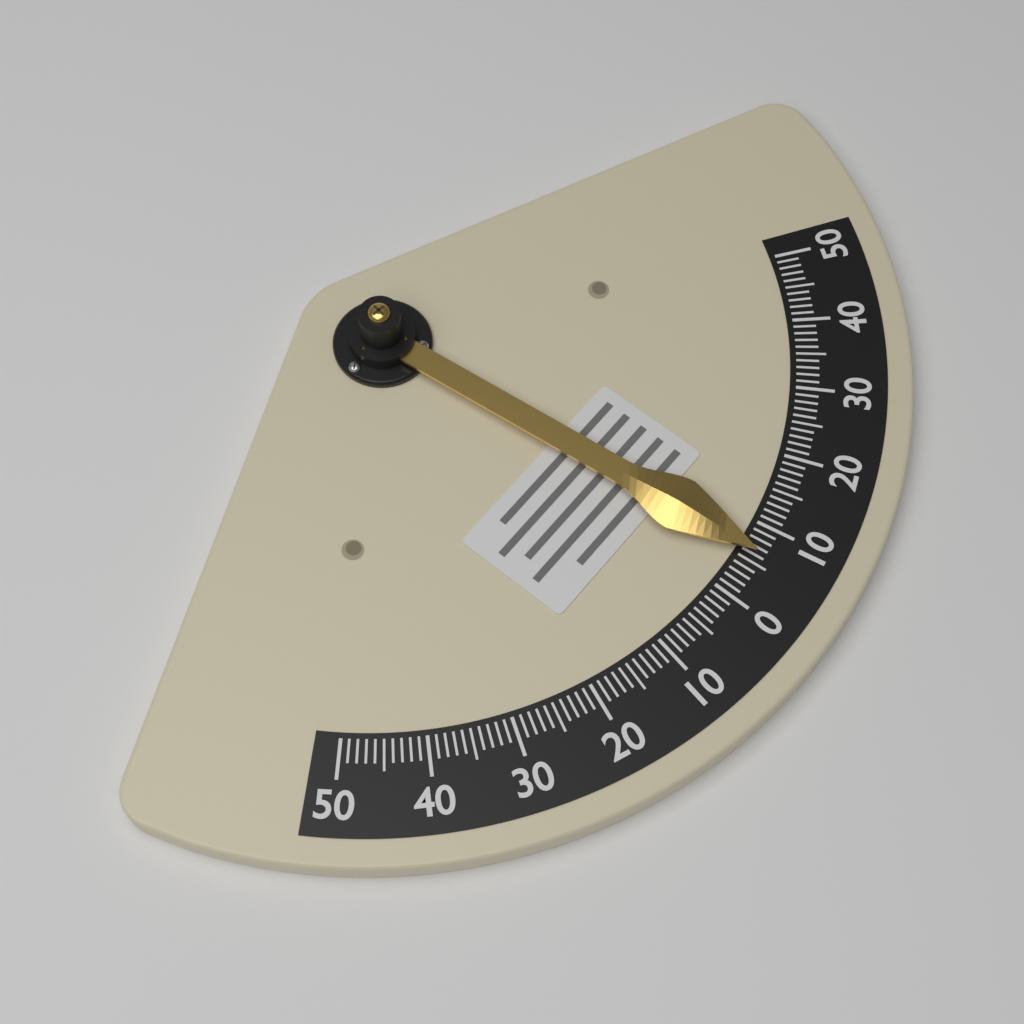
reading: 6 (no unit)
